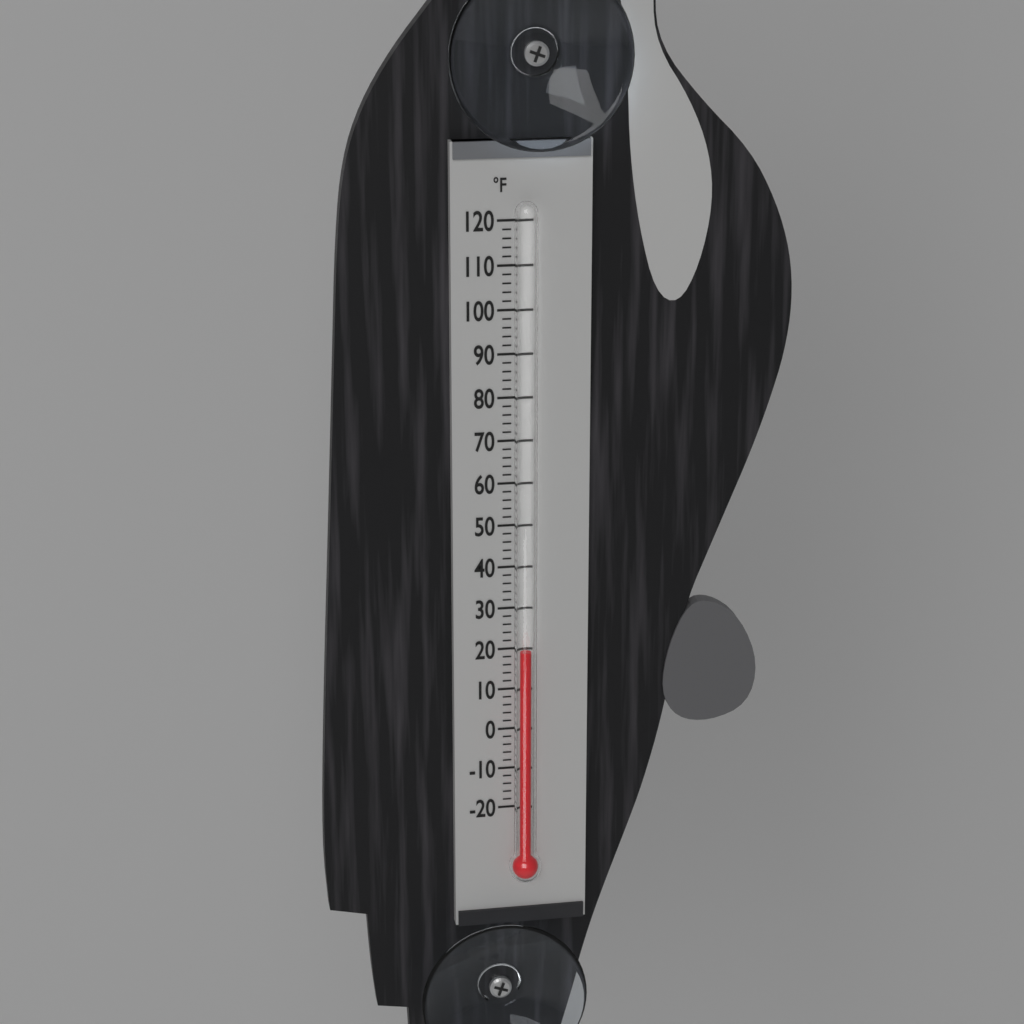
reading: 20 °F
